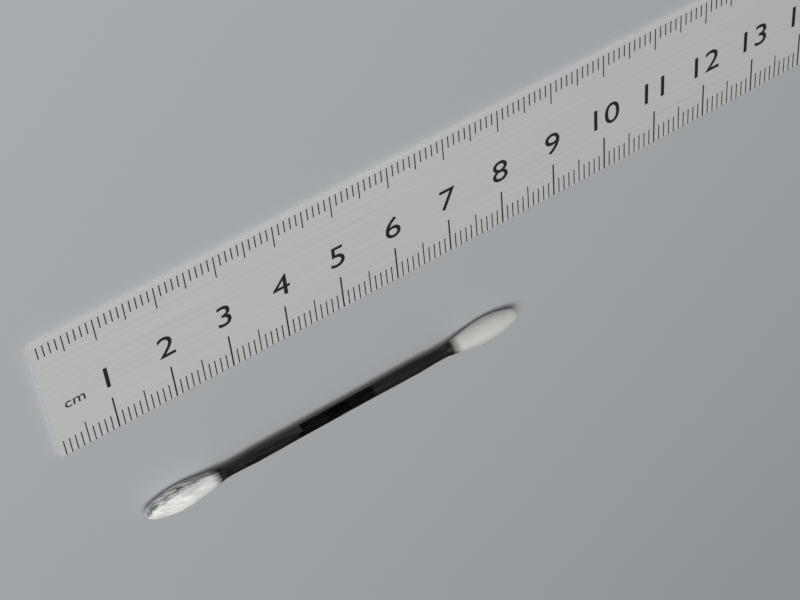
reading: 8.1 cm
